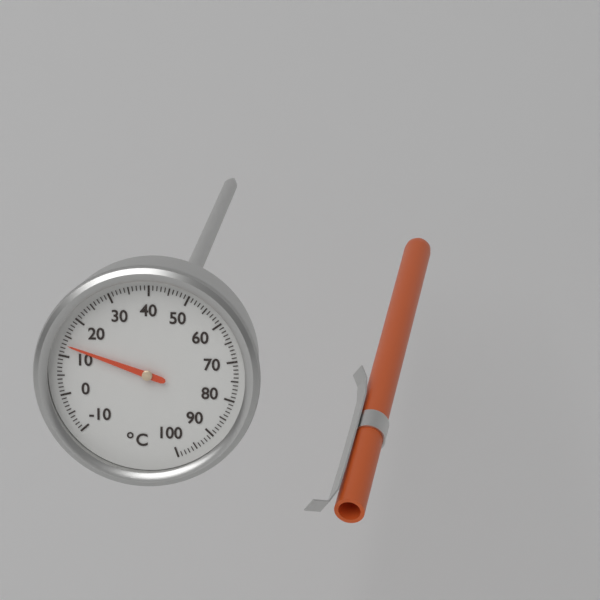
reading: 13 °C
